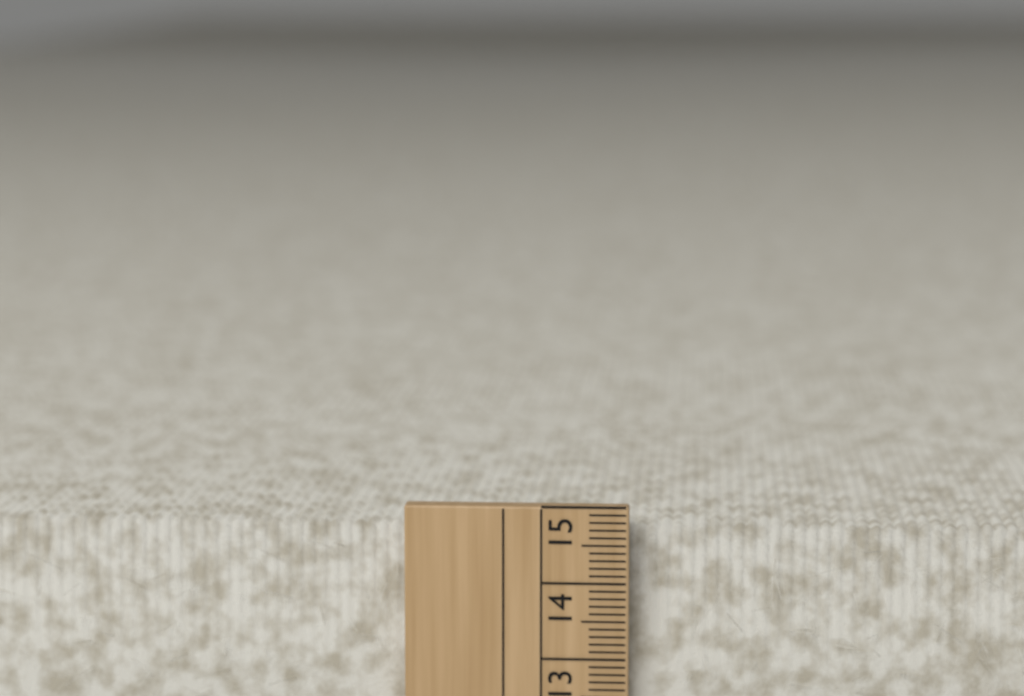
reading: 14.7 cm
